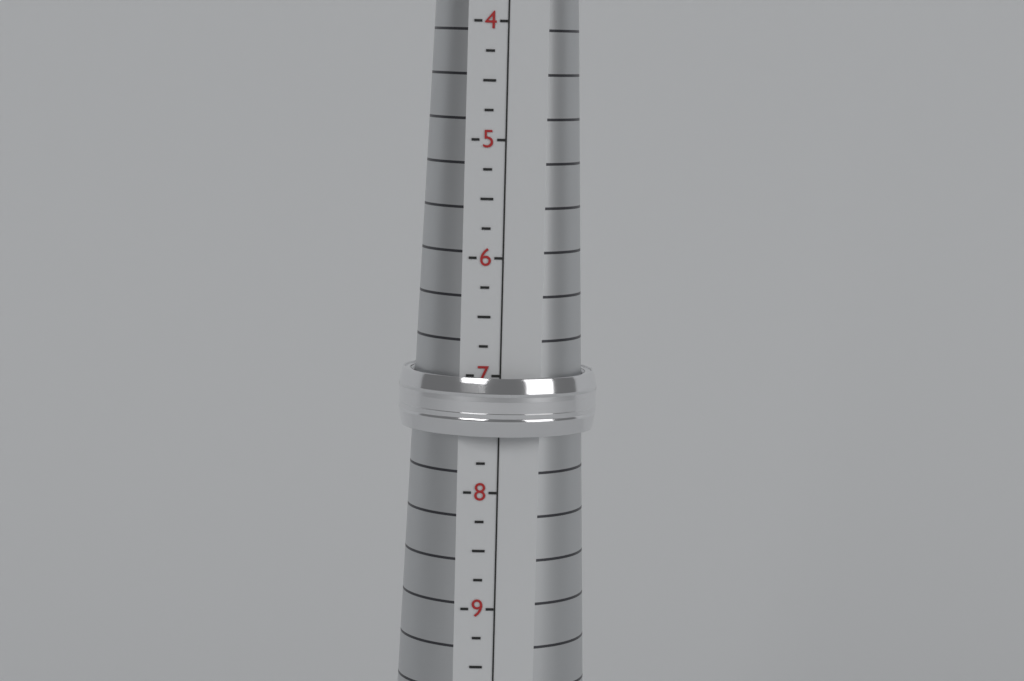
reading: 7.50 (no unit)
